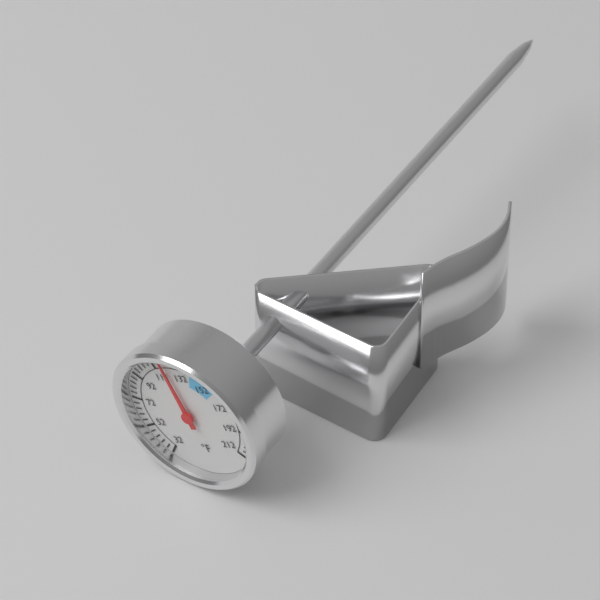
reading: 120 °F
